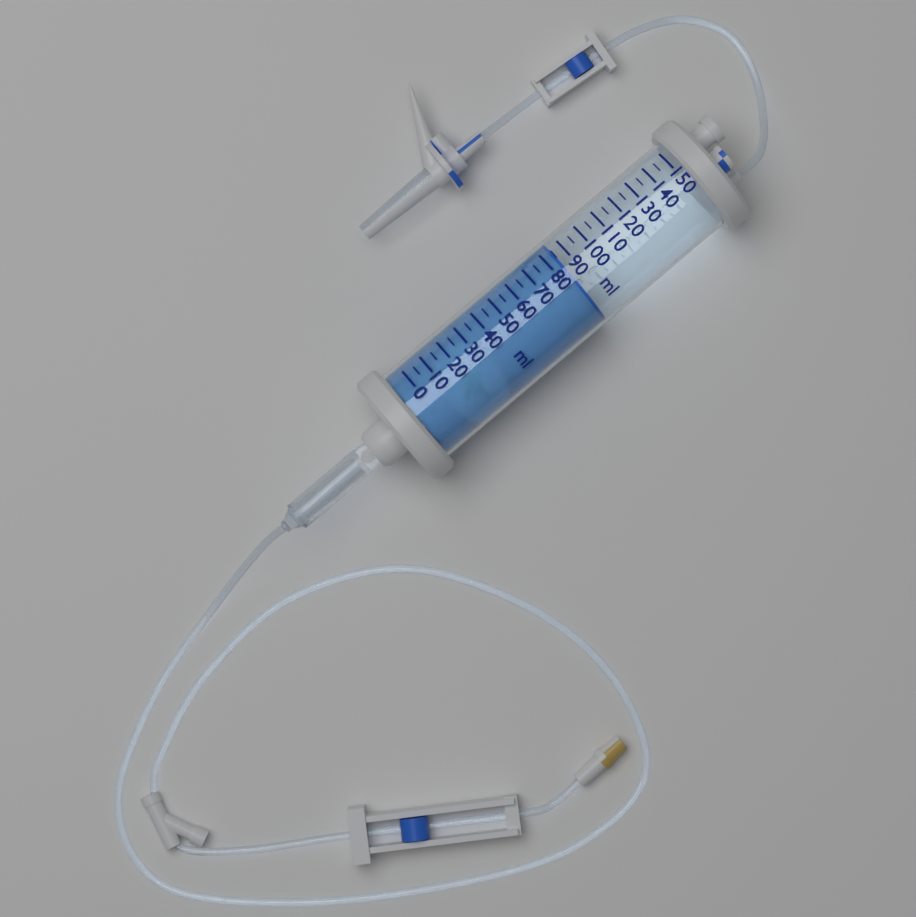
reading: 85 ml
